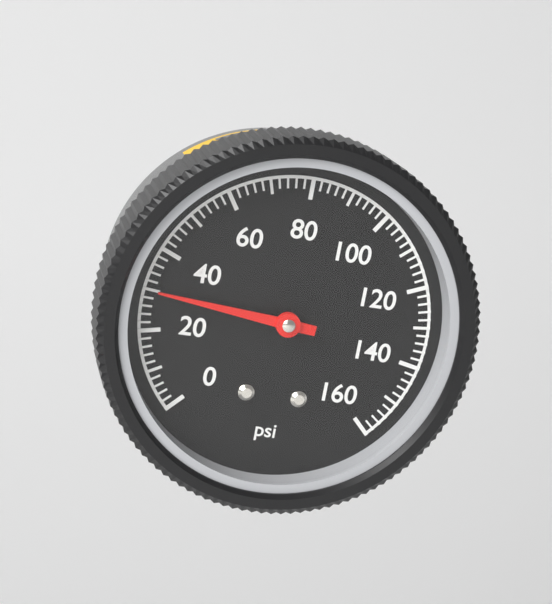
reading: 30 psi
